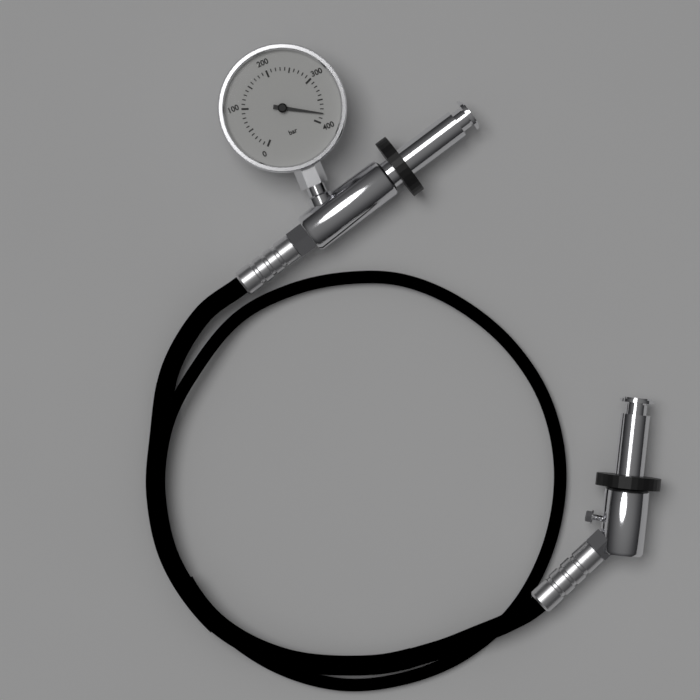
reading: 380 bar
